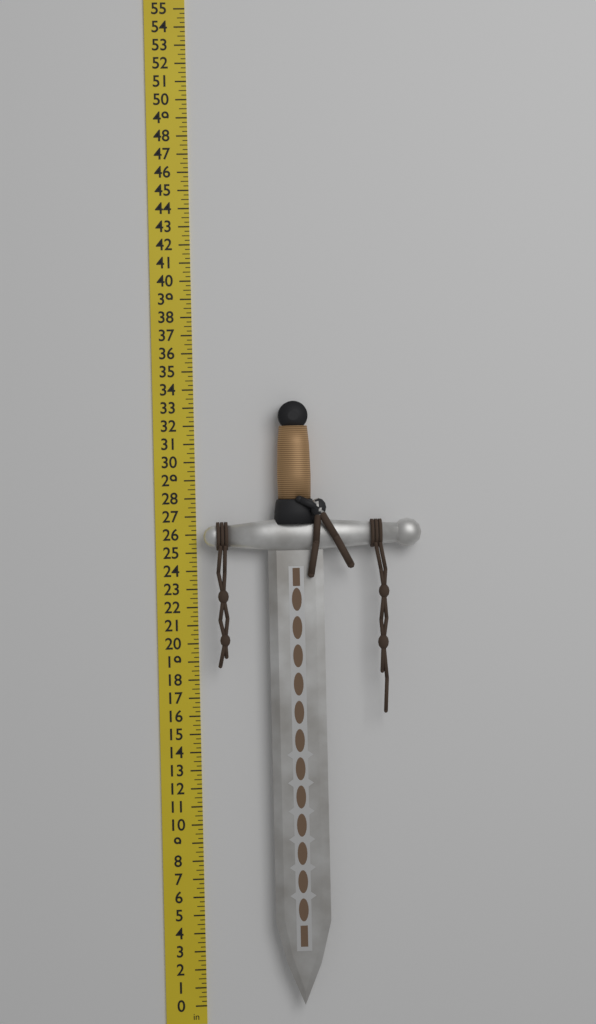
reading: 33.25 in
